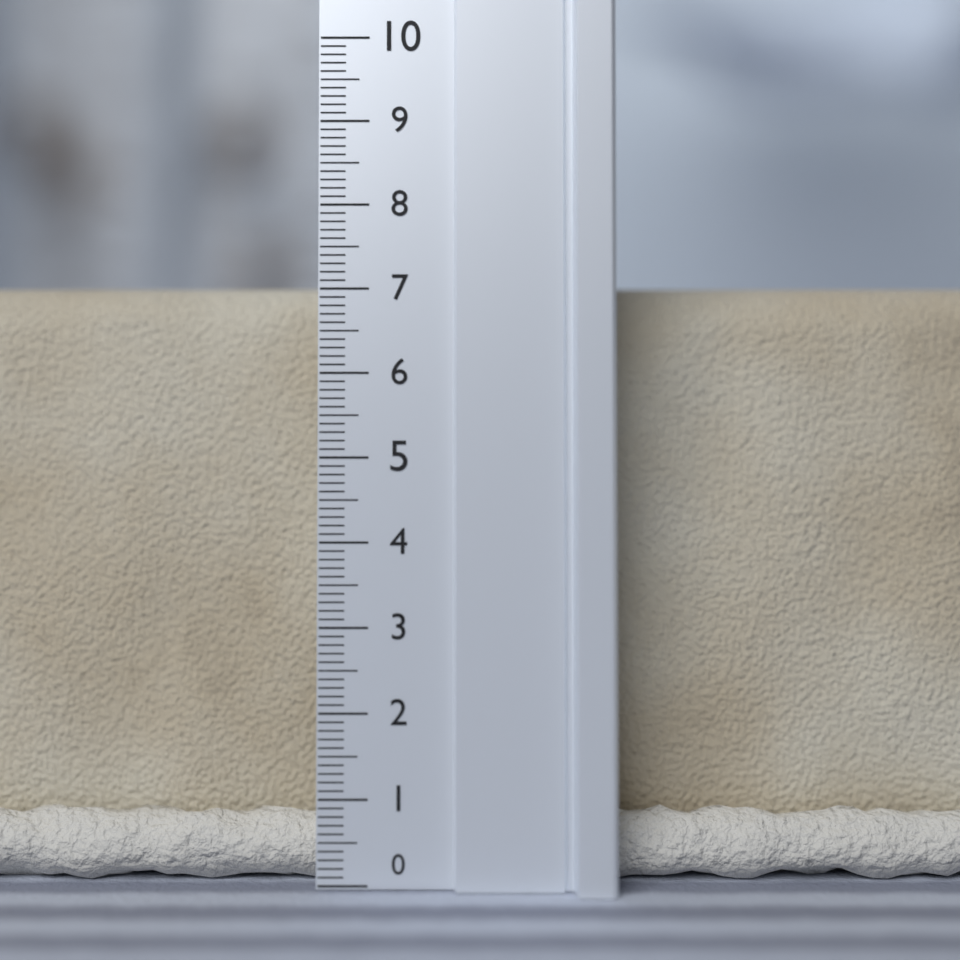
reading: 7.3 (no unit)
